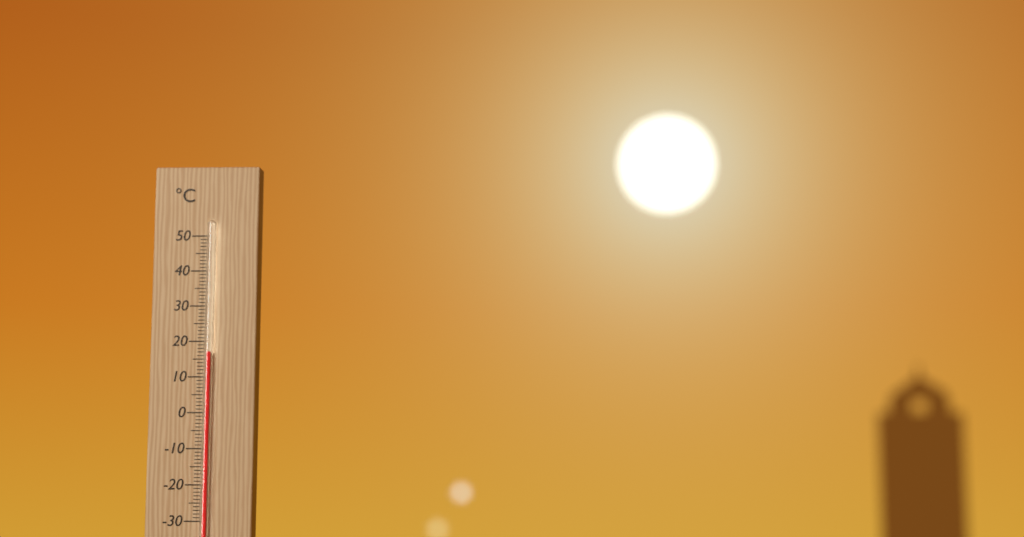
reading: 17 °C
